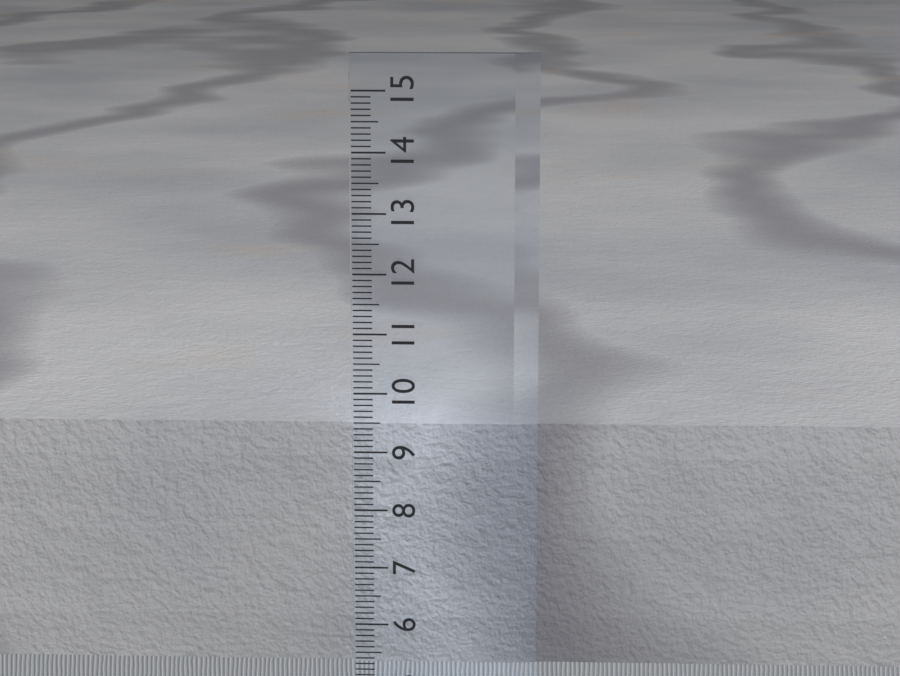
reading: 9.4 cm
